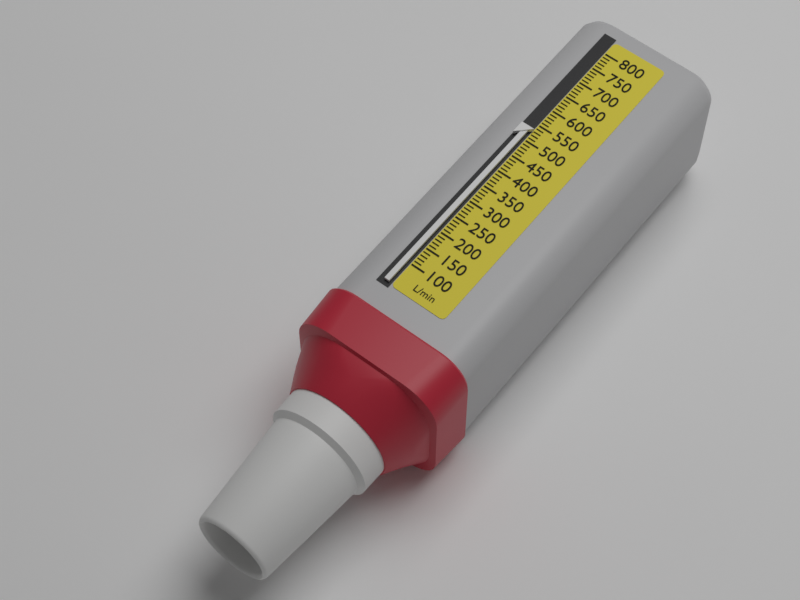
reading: 530 L/min
